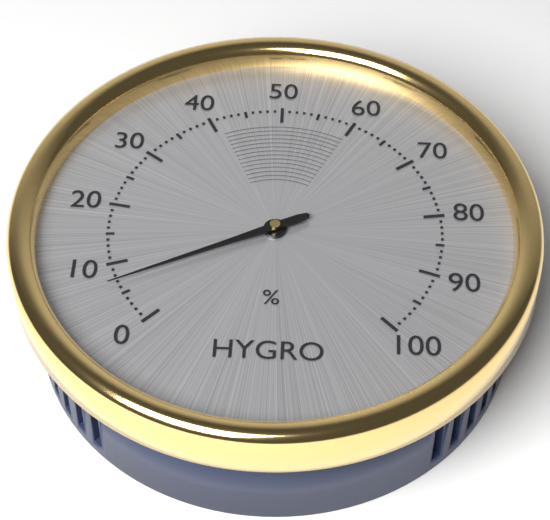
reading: 7 %
